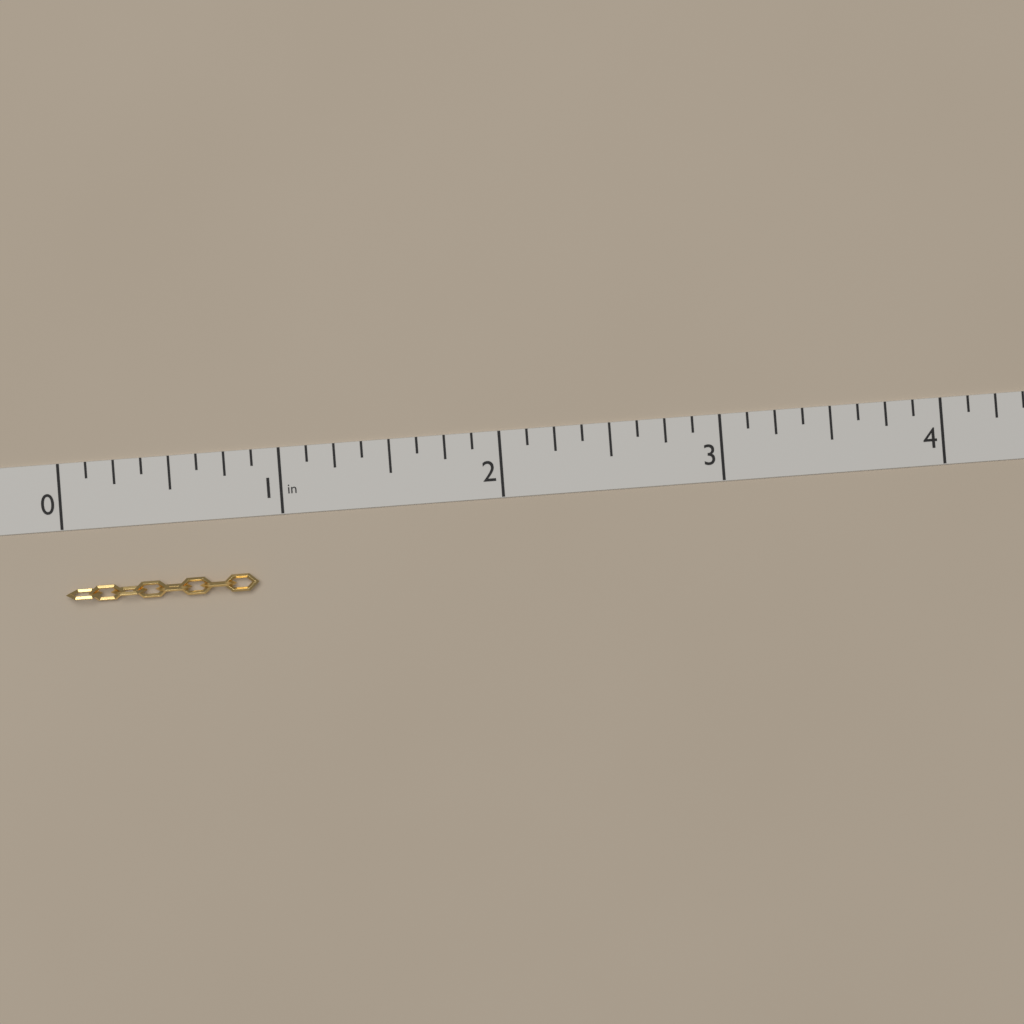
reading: 0.875 in
